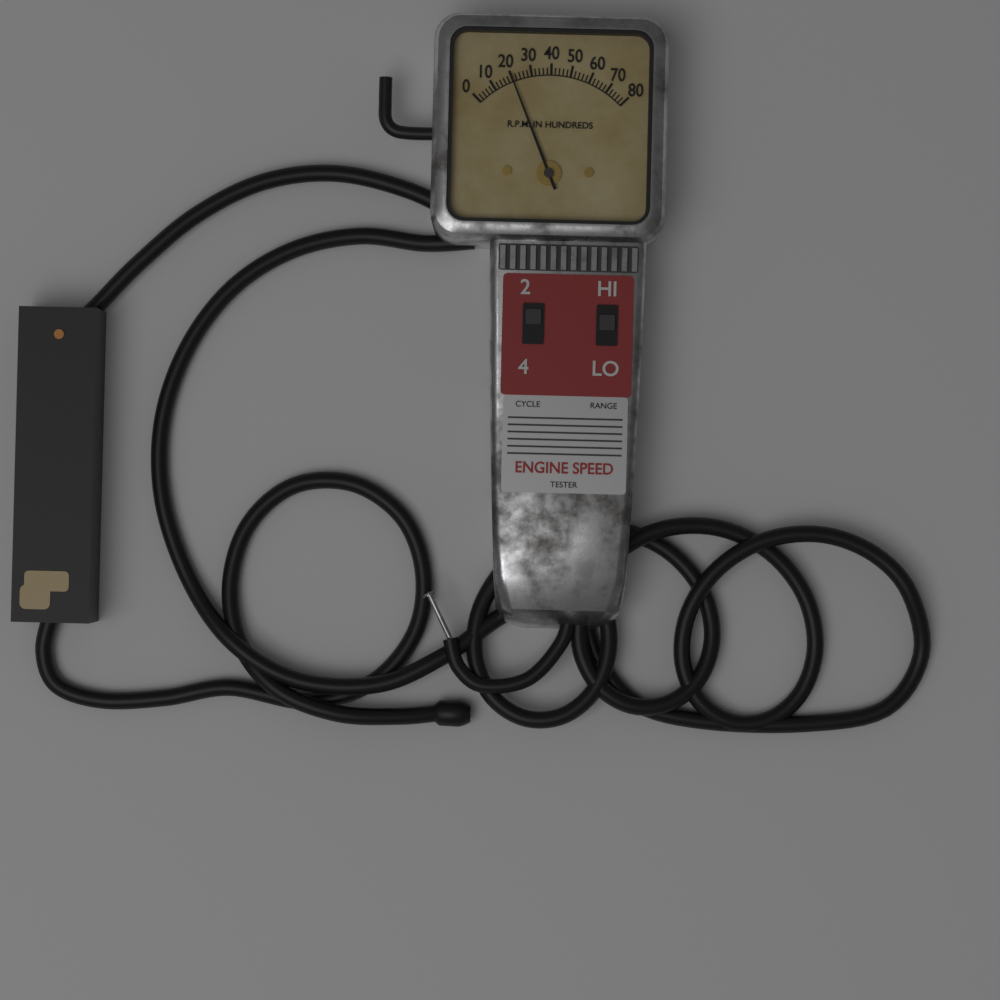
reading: 2000 RPM
